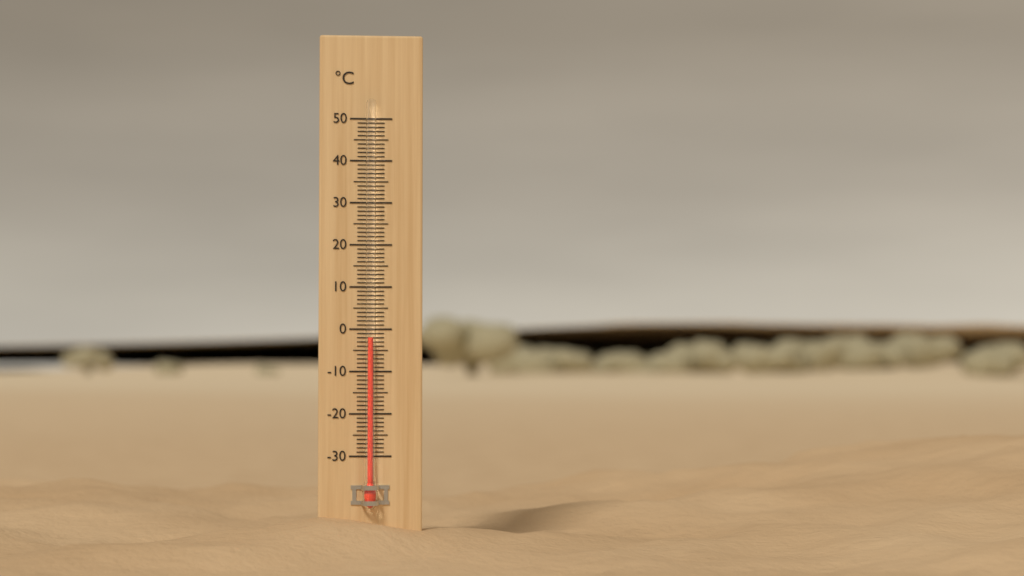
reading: -2 °C
